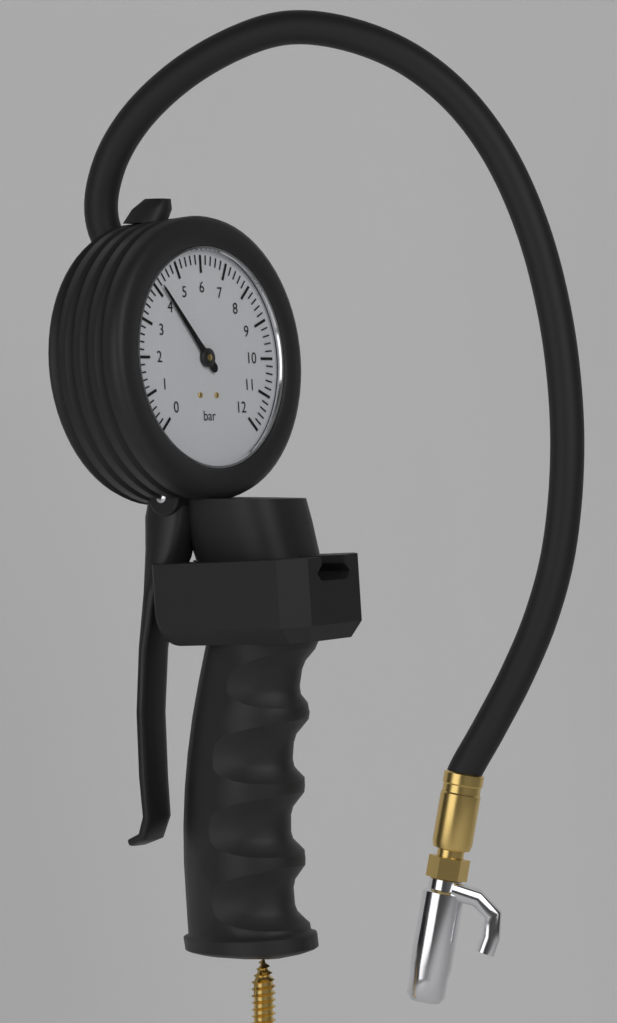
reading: 4.2 bar
